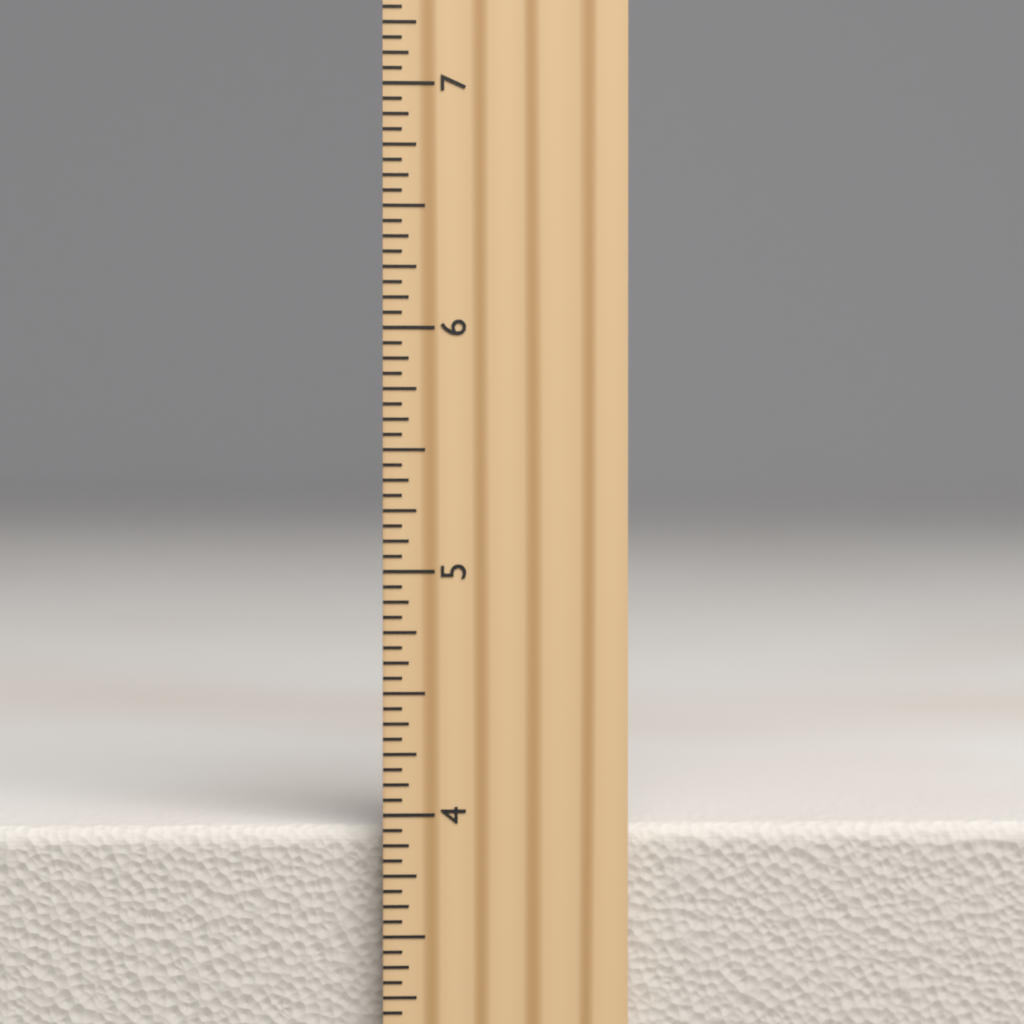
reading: 3.9375 inch
